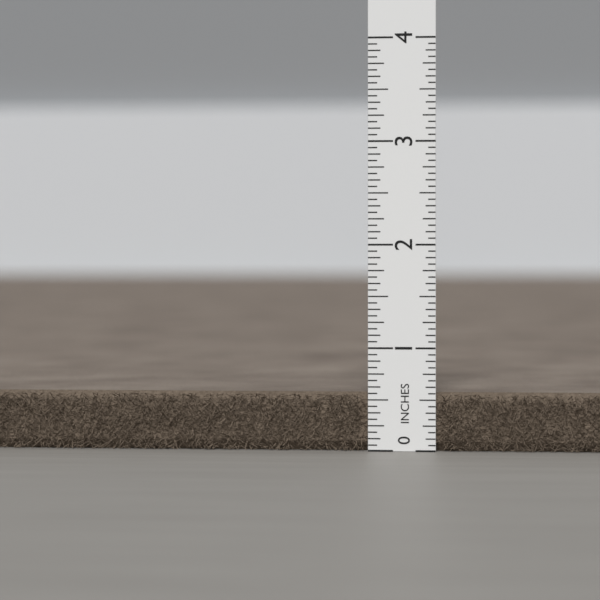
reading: 0.5625 in
